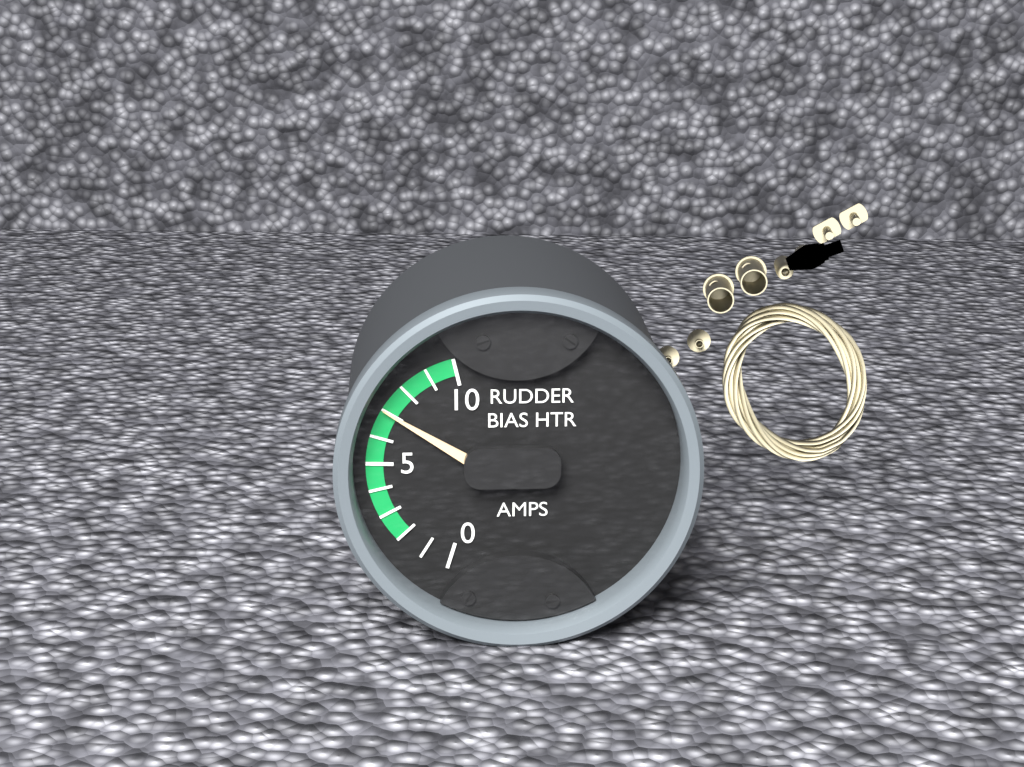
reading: 7 AMPS
